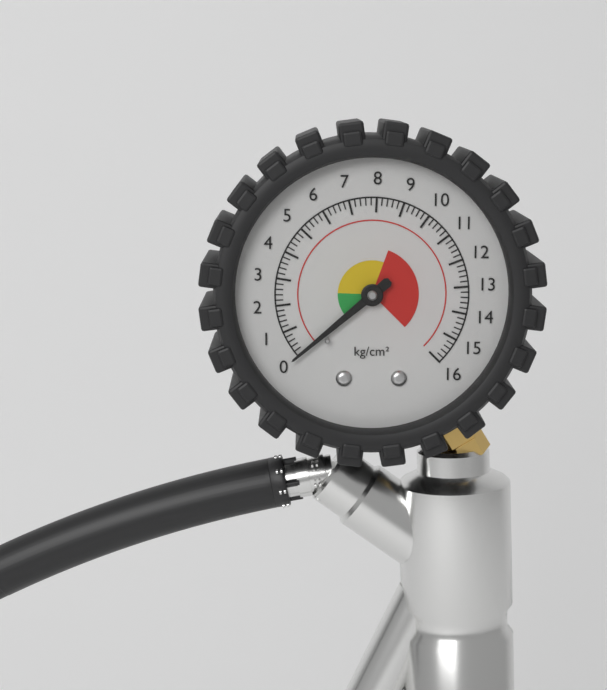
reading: 0.0 kg/cm²
